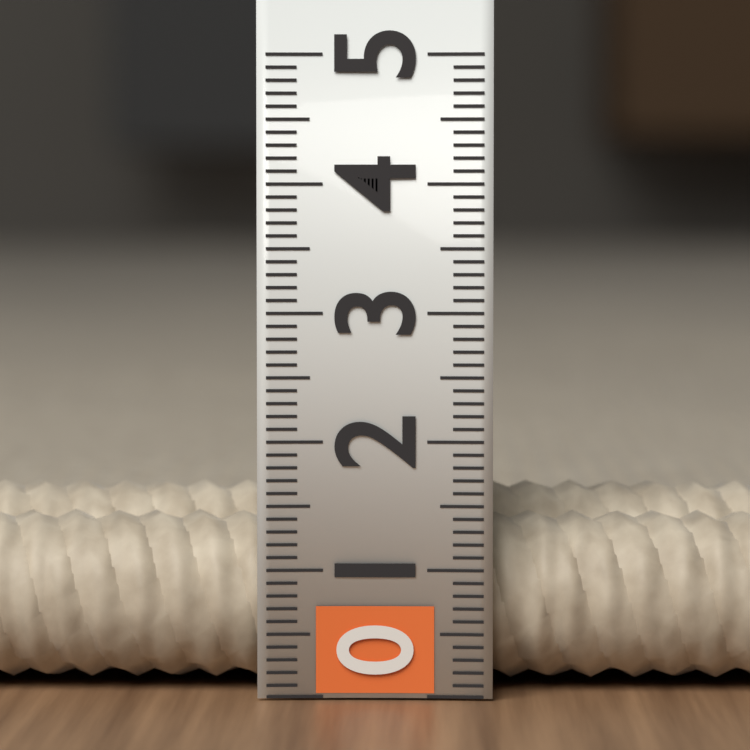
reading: 1.6 (no unit)
